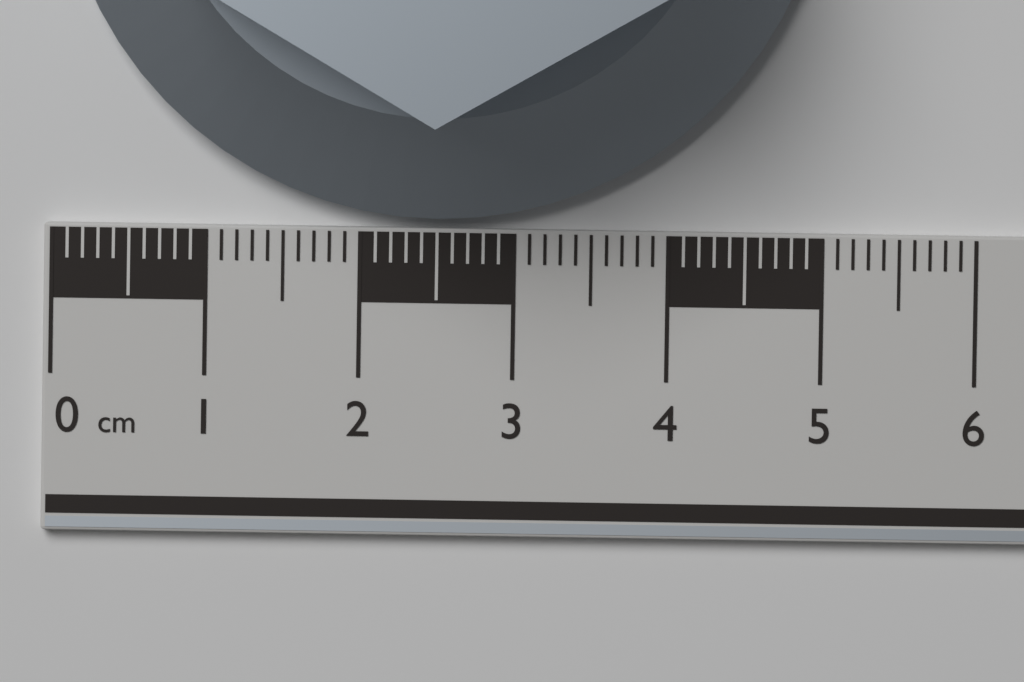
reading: 5.0 cm
